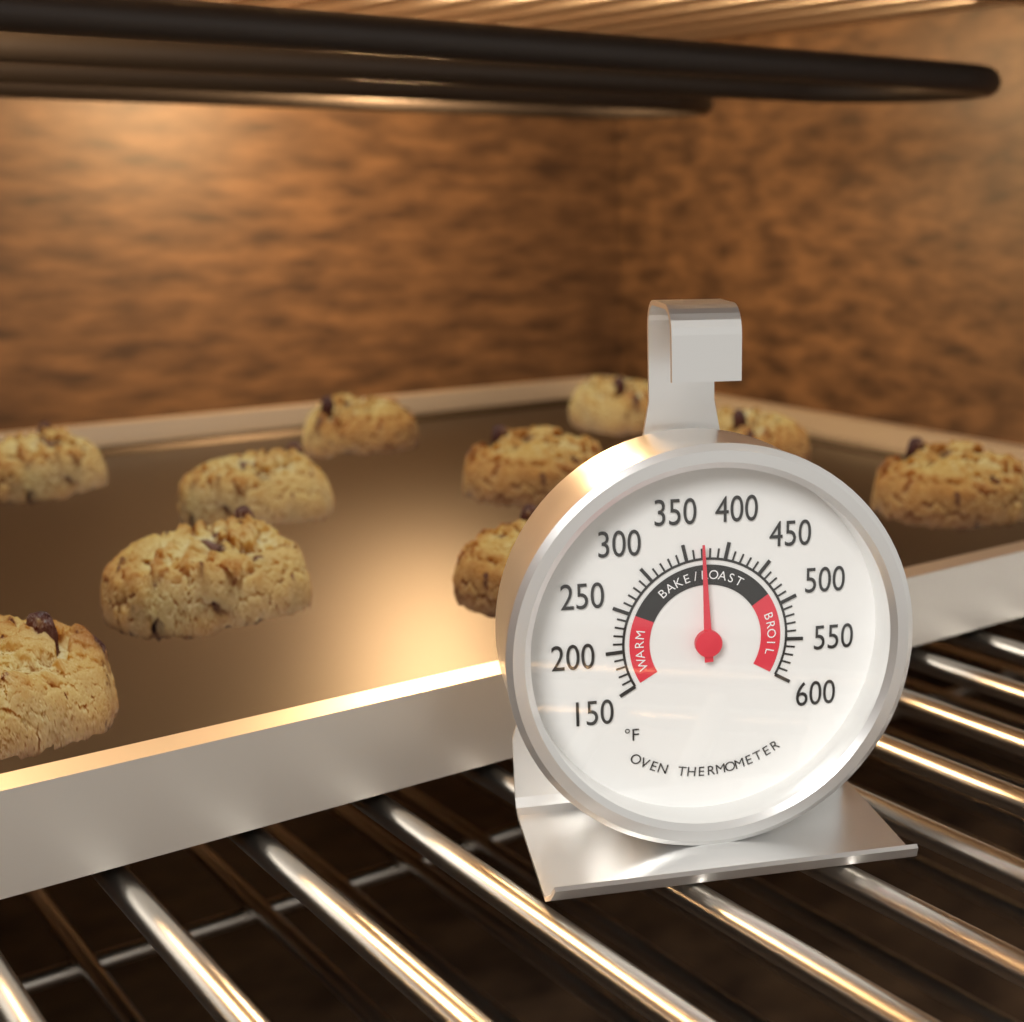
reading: 370 °F
